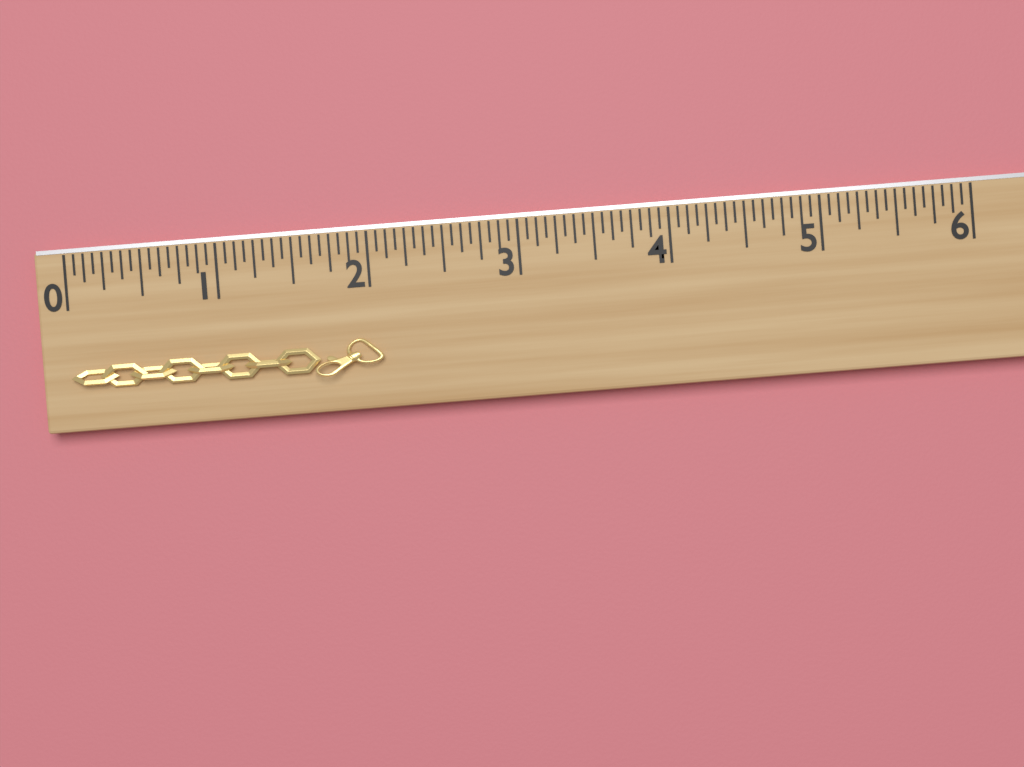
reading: 2.0625 (no unit)
